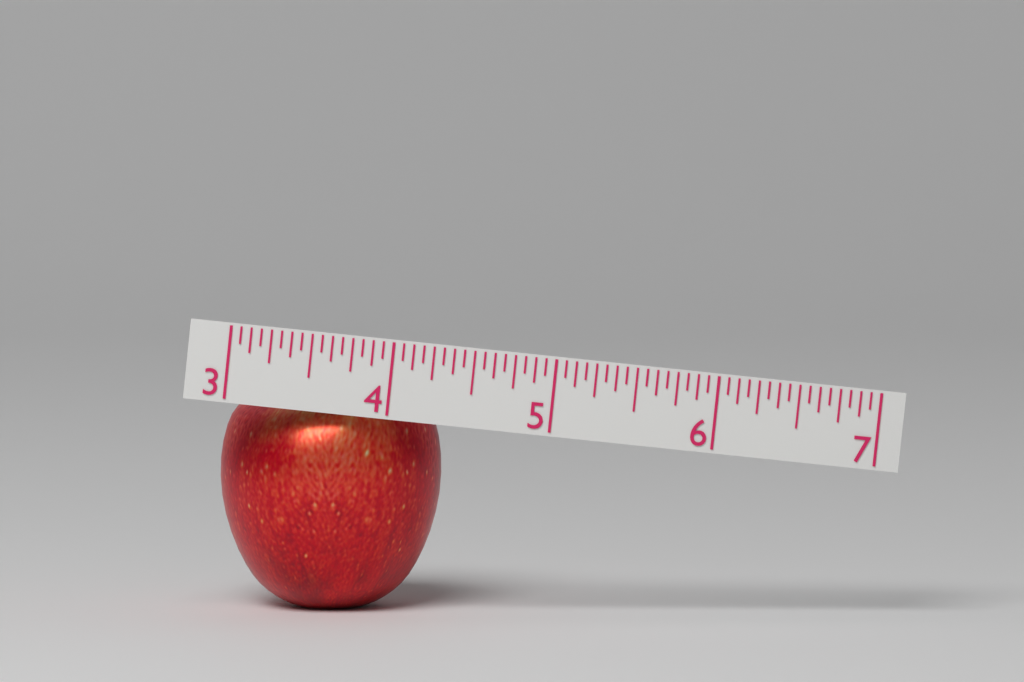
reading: 4.3750 (no unit)
